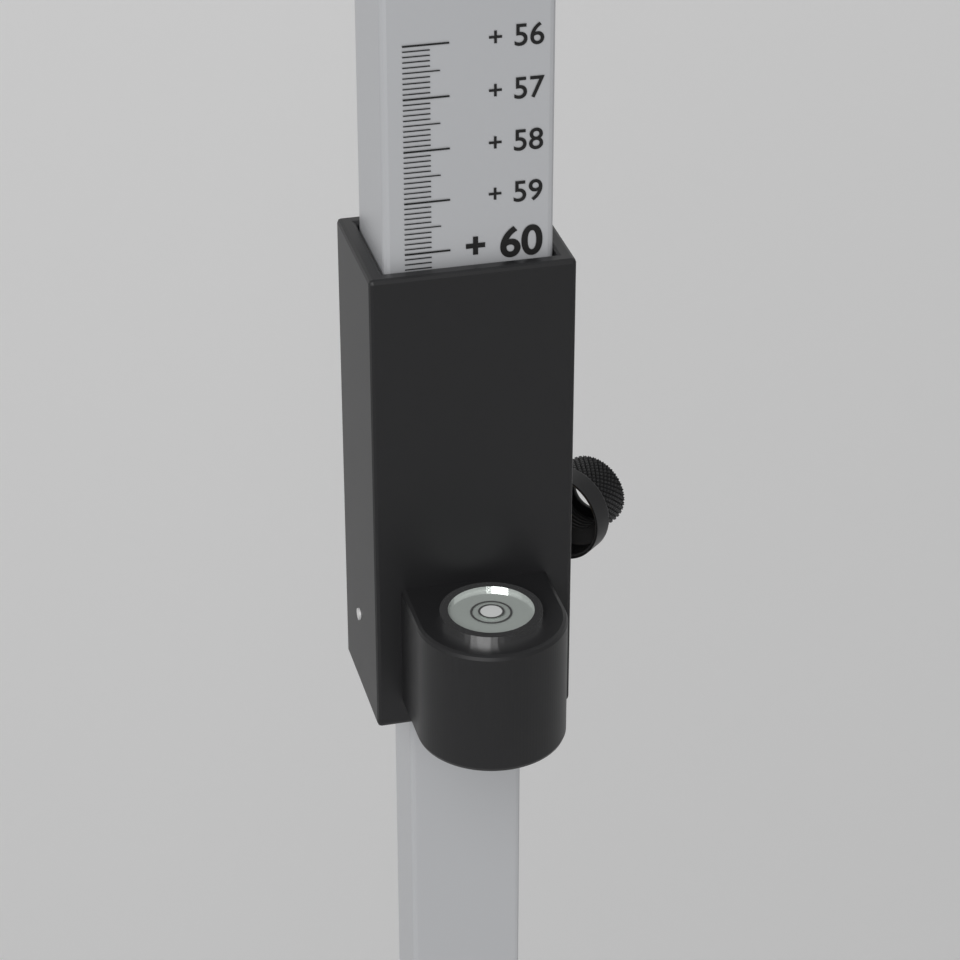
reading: 60.3 (no unit)
